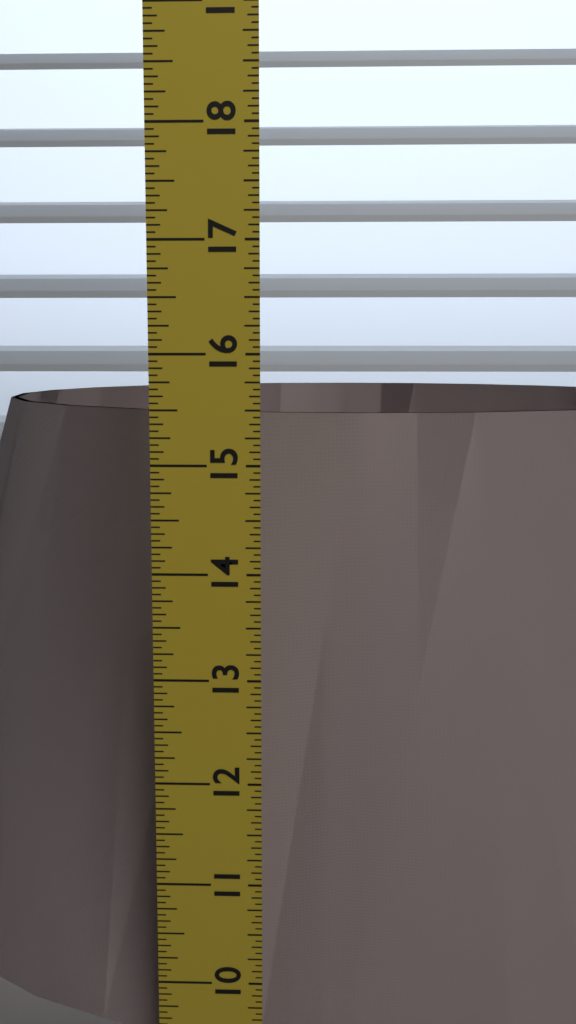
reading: 15.3750 in
